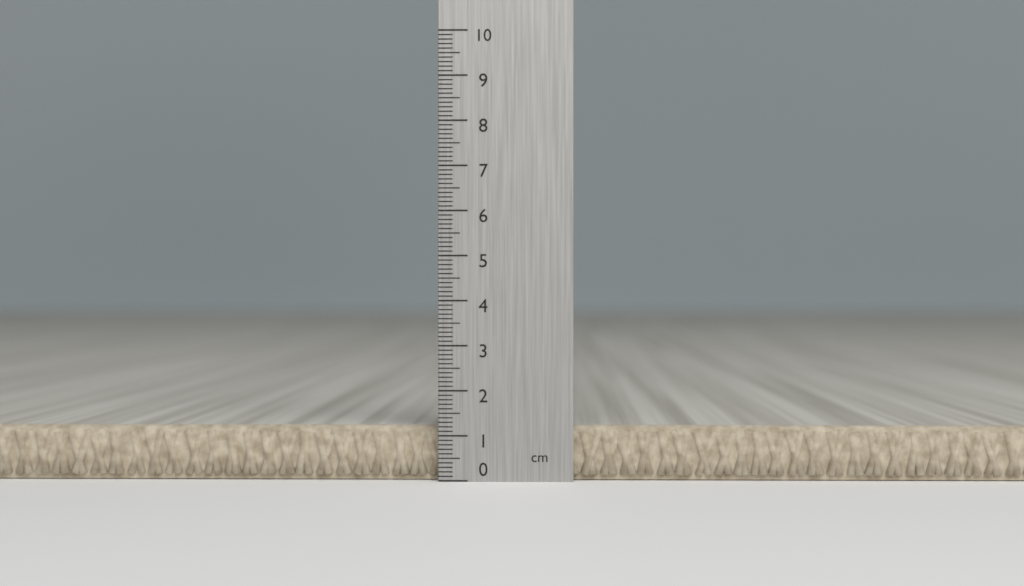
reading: 1.2 cm
